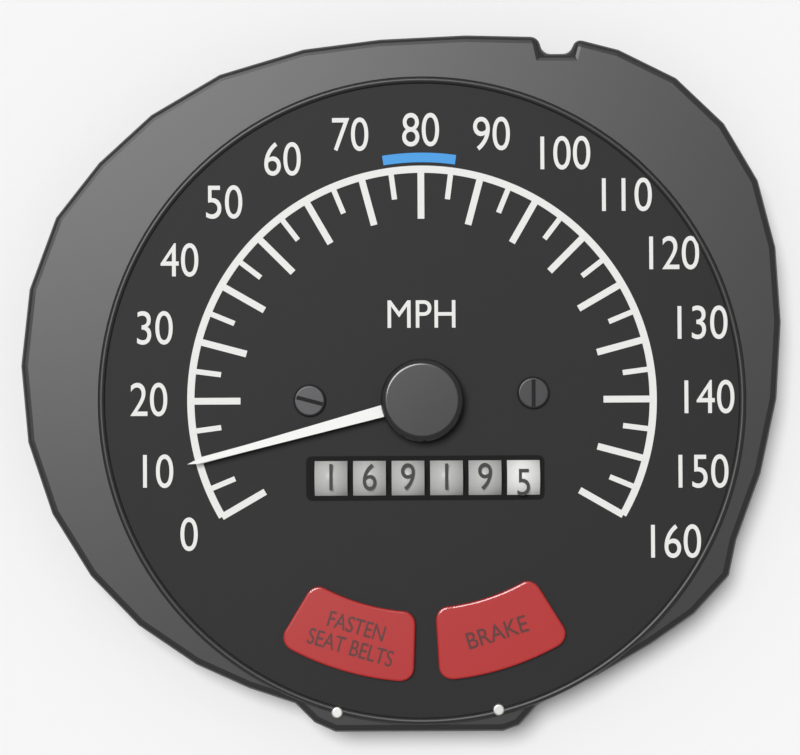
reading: 10 MPH
